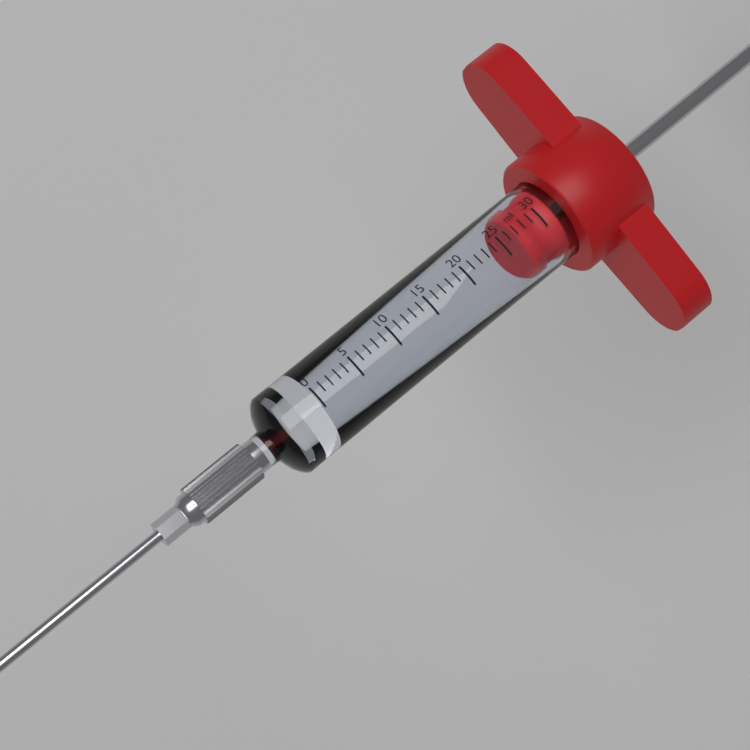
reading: 27 ml
